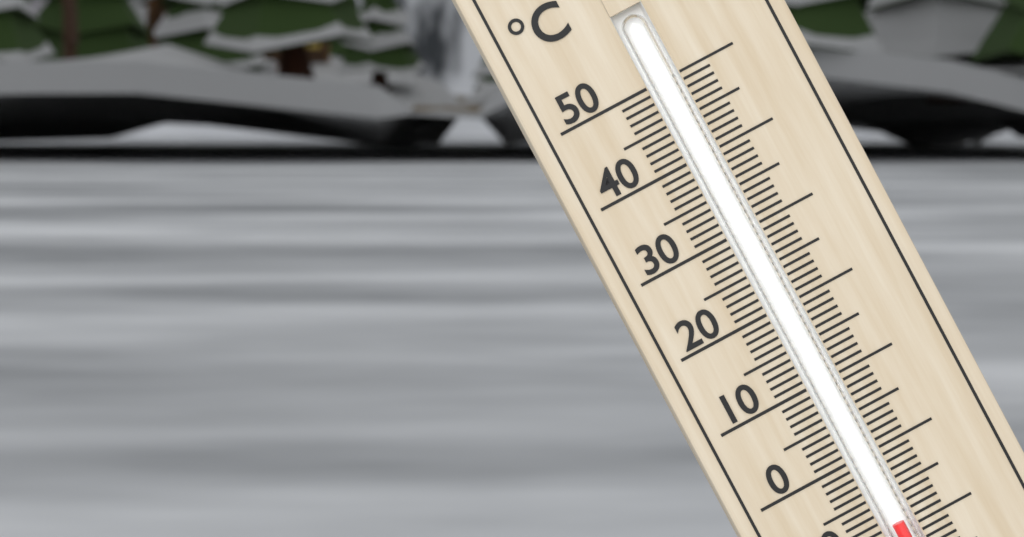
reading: -9 °C
